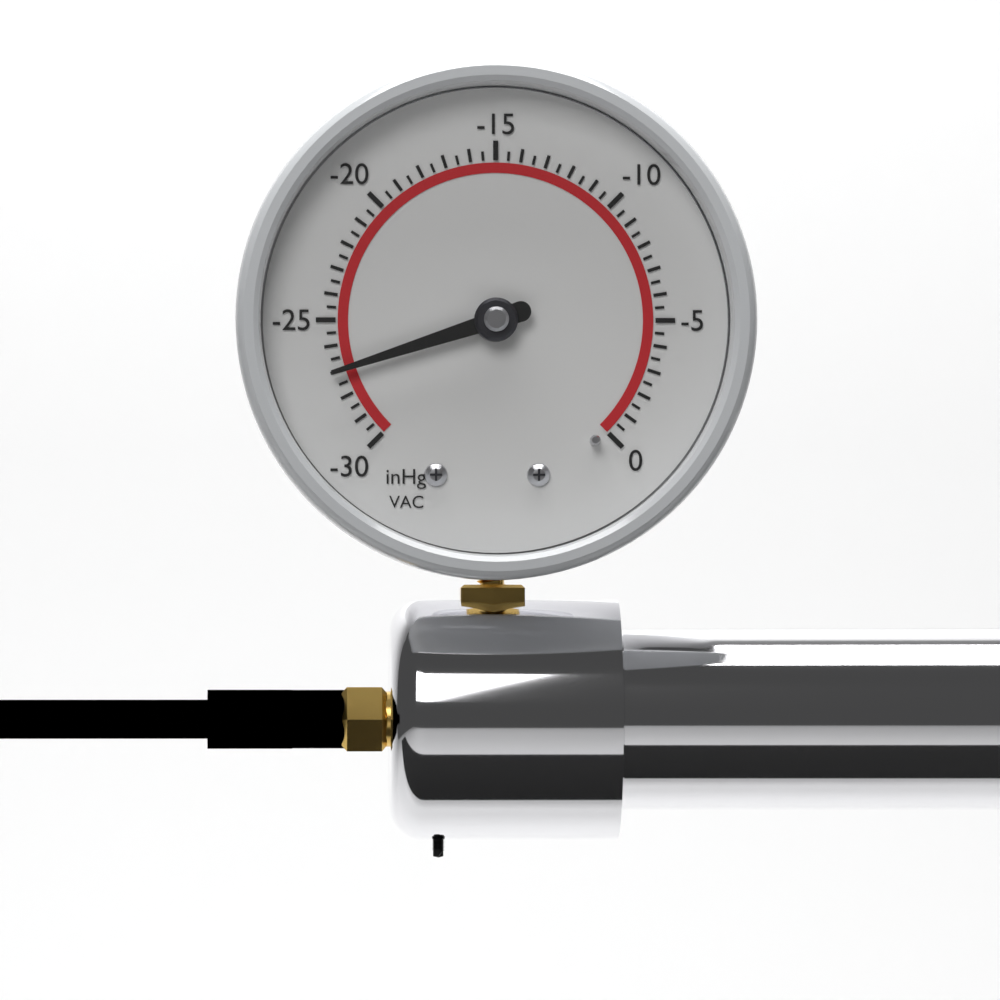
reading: -27.0 inHg
